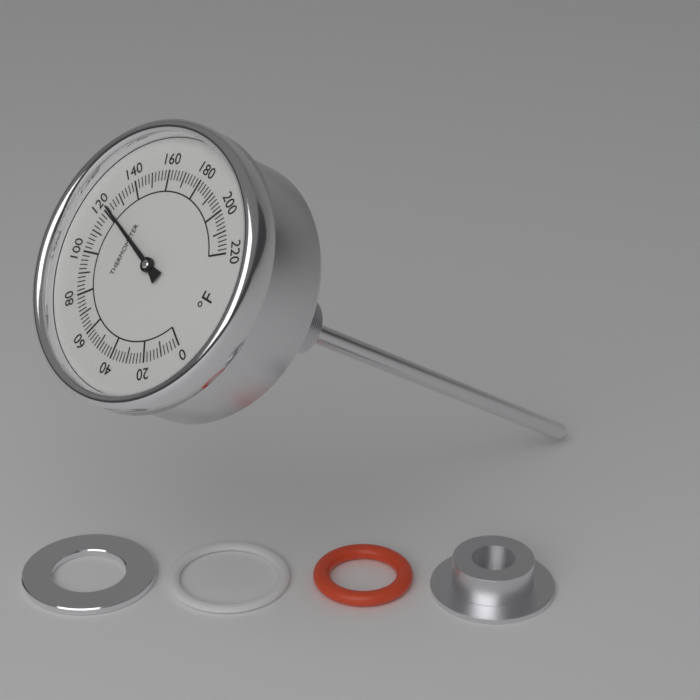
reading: 122 °F
